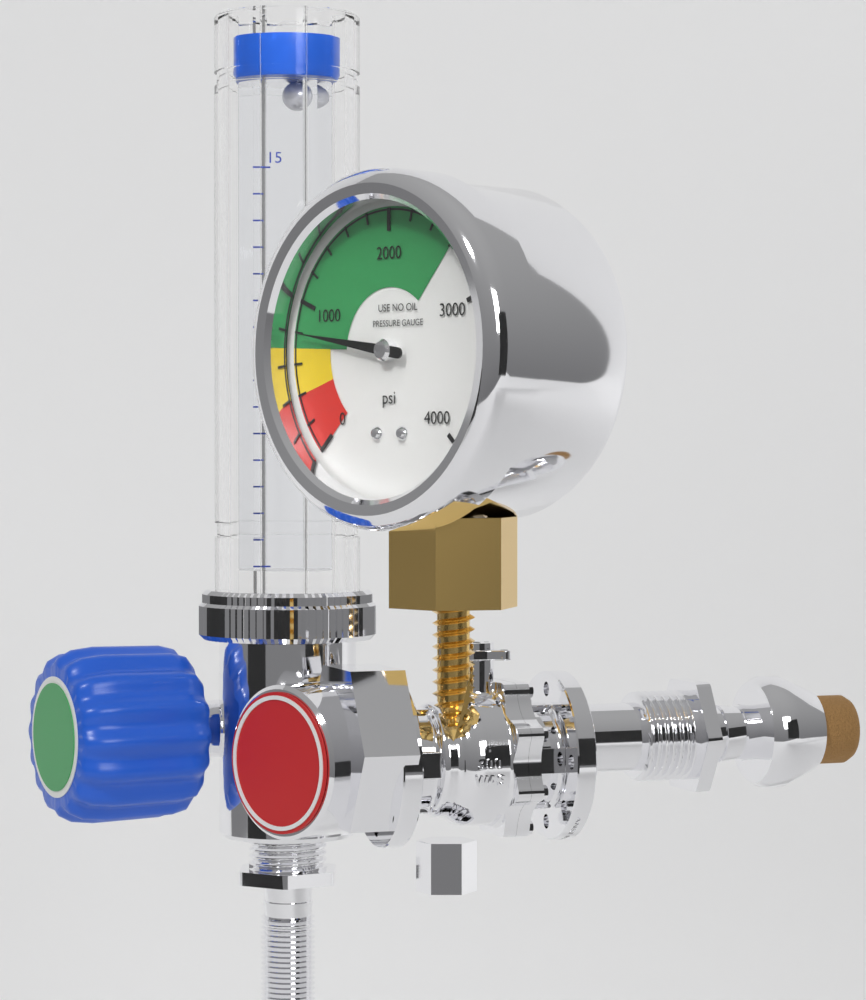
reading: 800 psi
